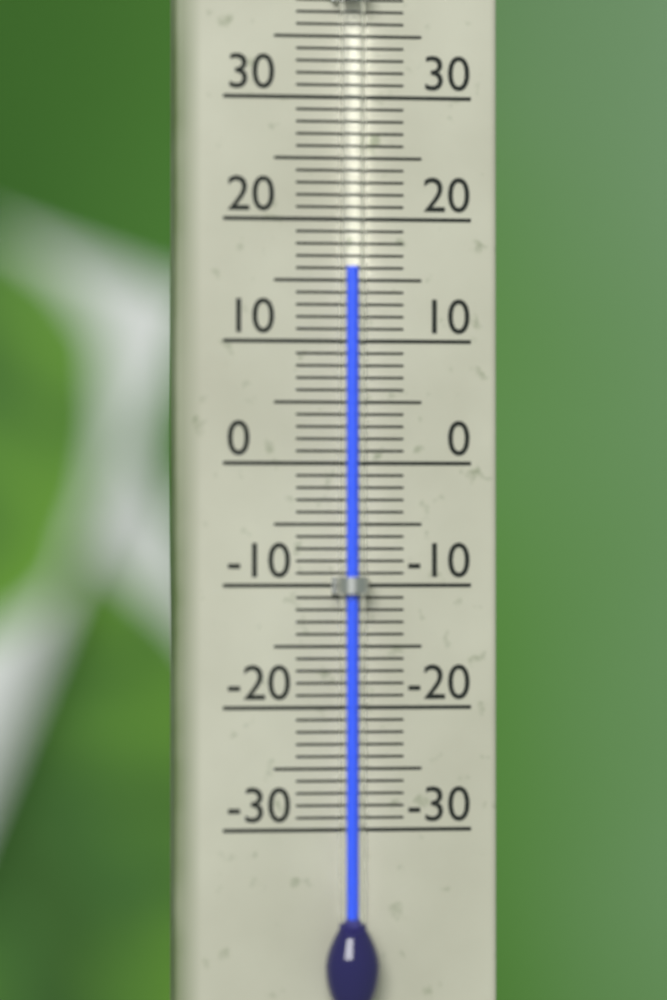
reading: 16 °C
